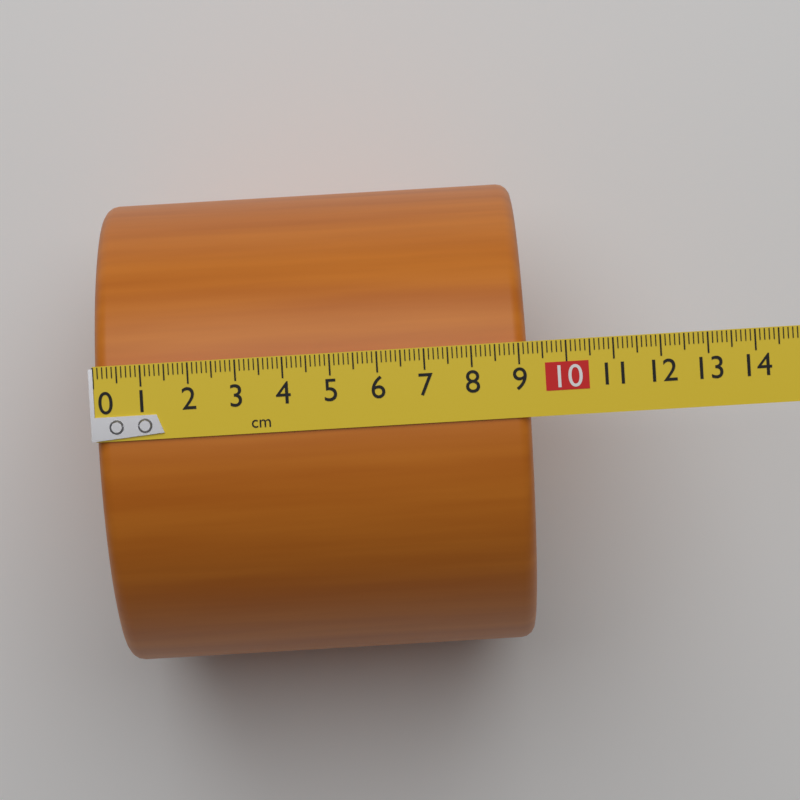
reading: 9.2 cm
